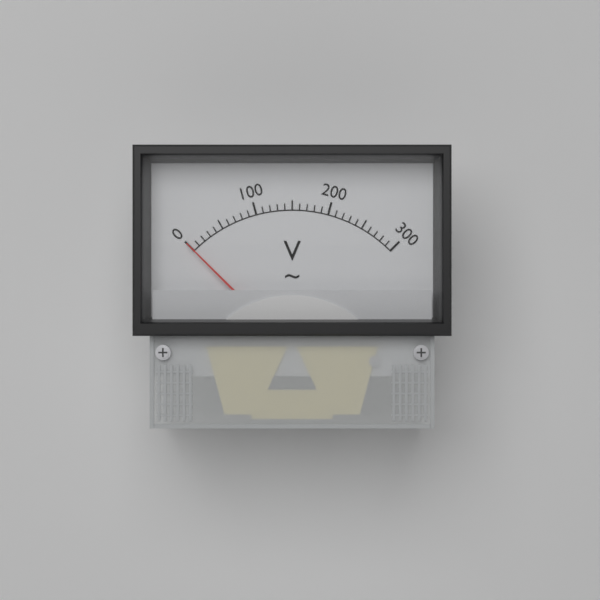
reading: 0 V
